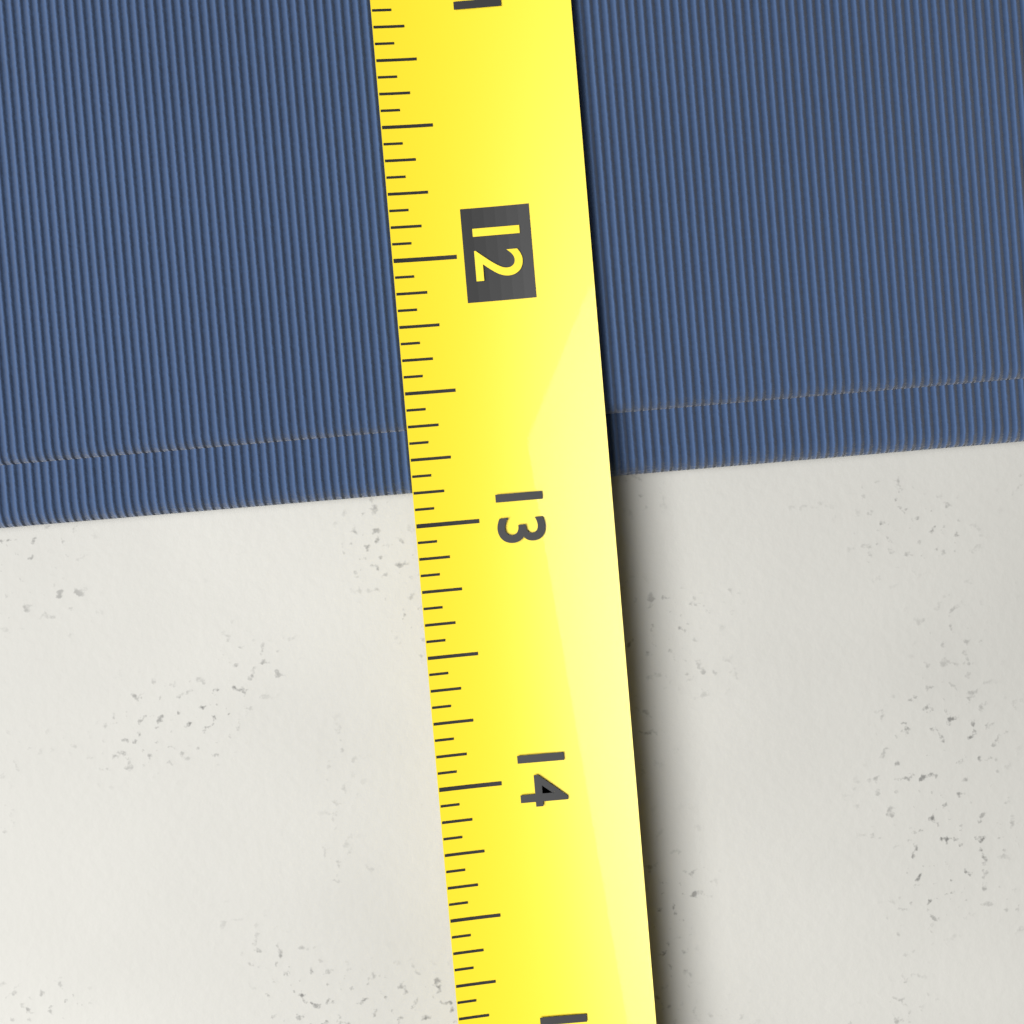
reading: 12.8750 (no unit)
